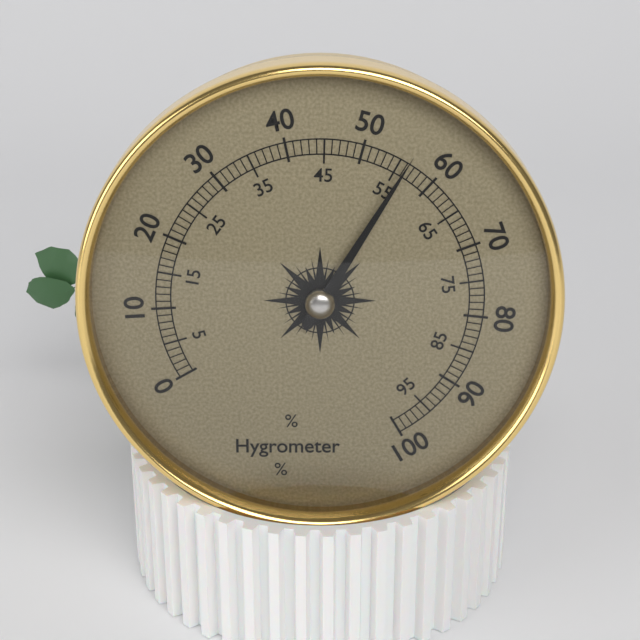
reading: 56 %
